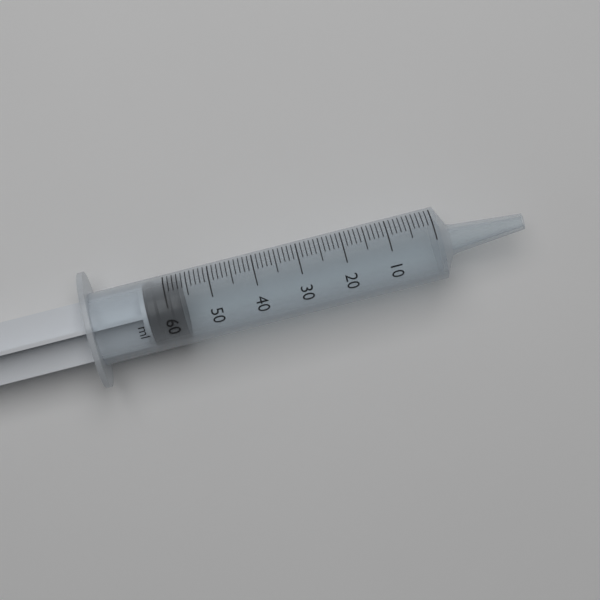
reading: 57 ml
